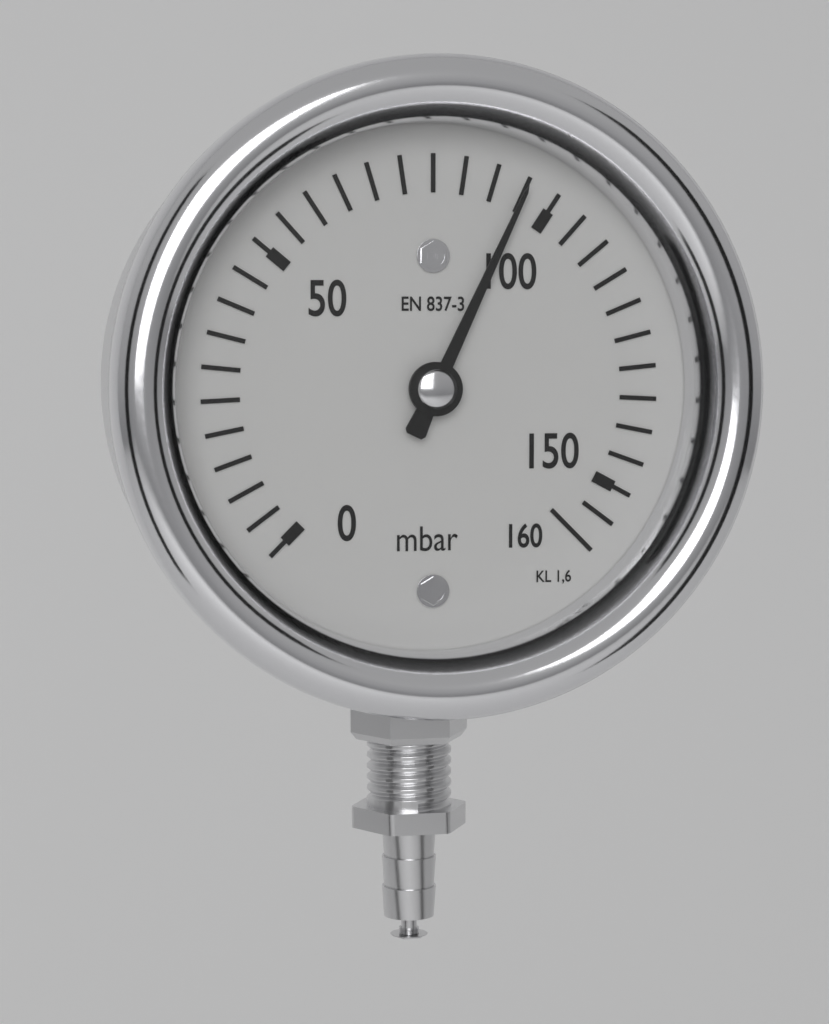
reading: 95 mbar
